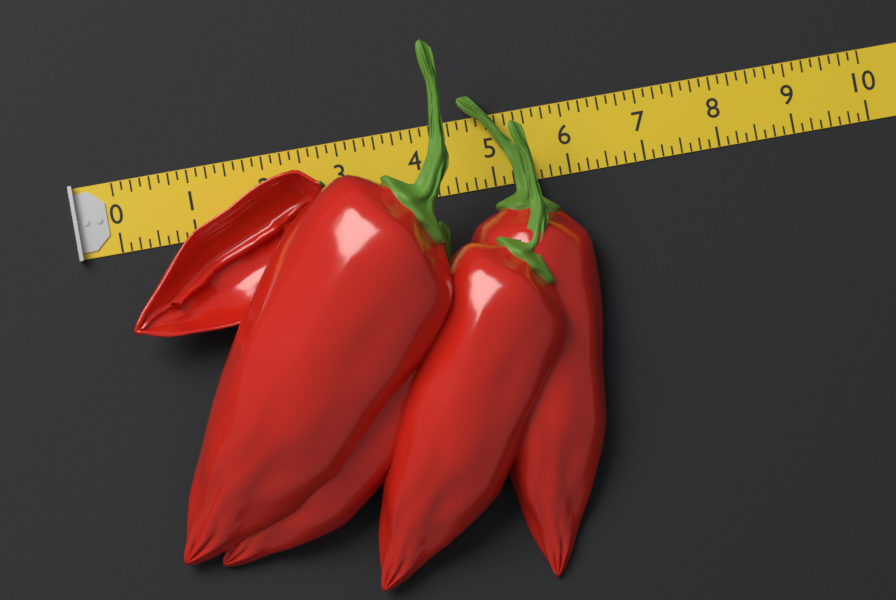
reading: 6.125 (no unit)
